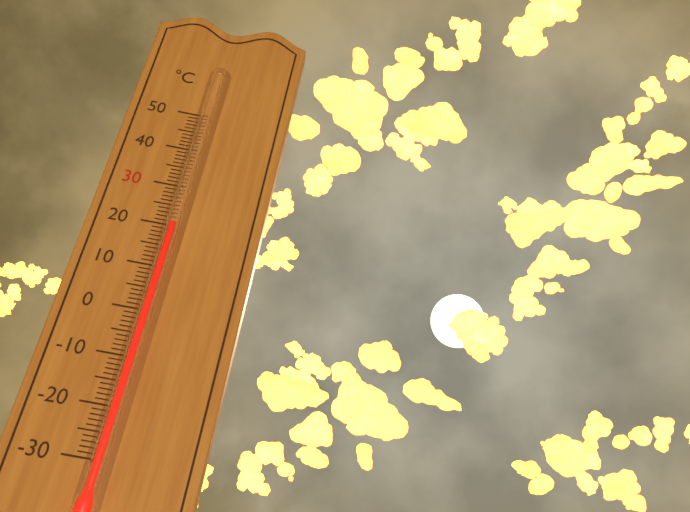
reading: 20 °C
